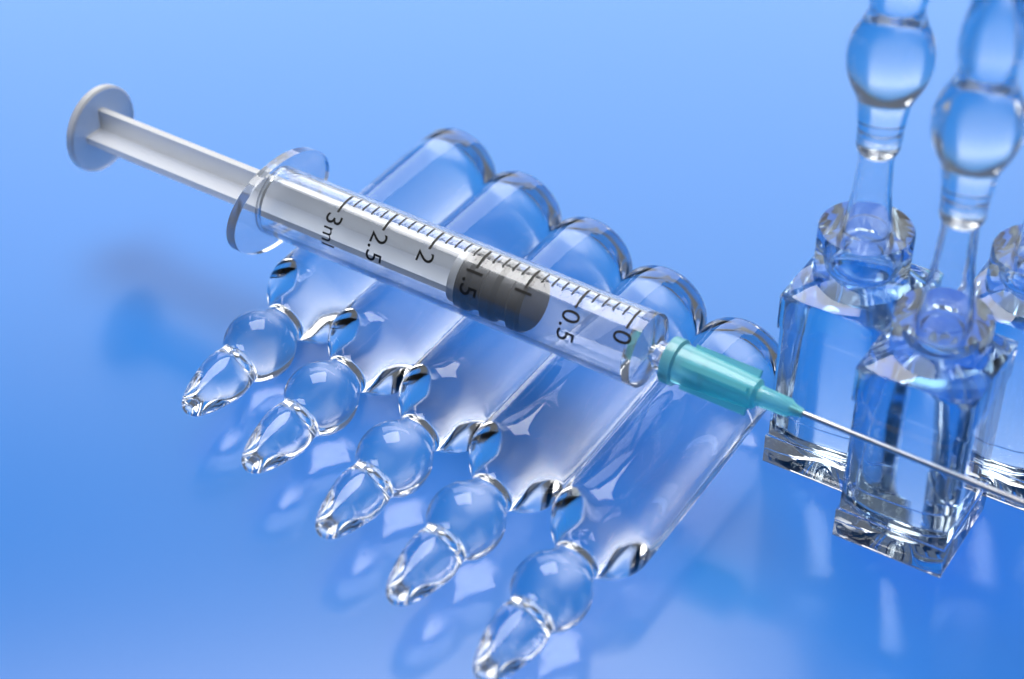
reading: 1.0 ml
